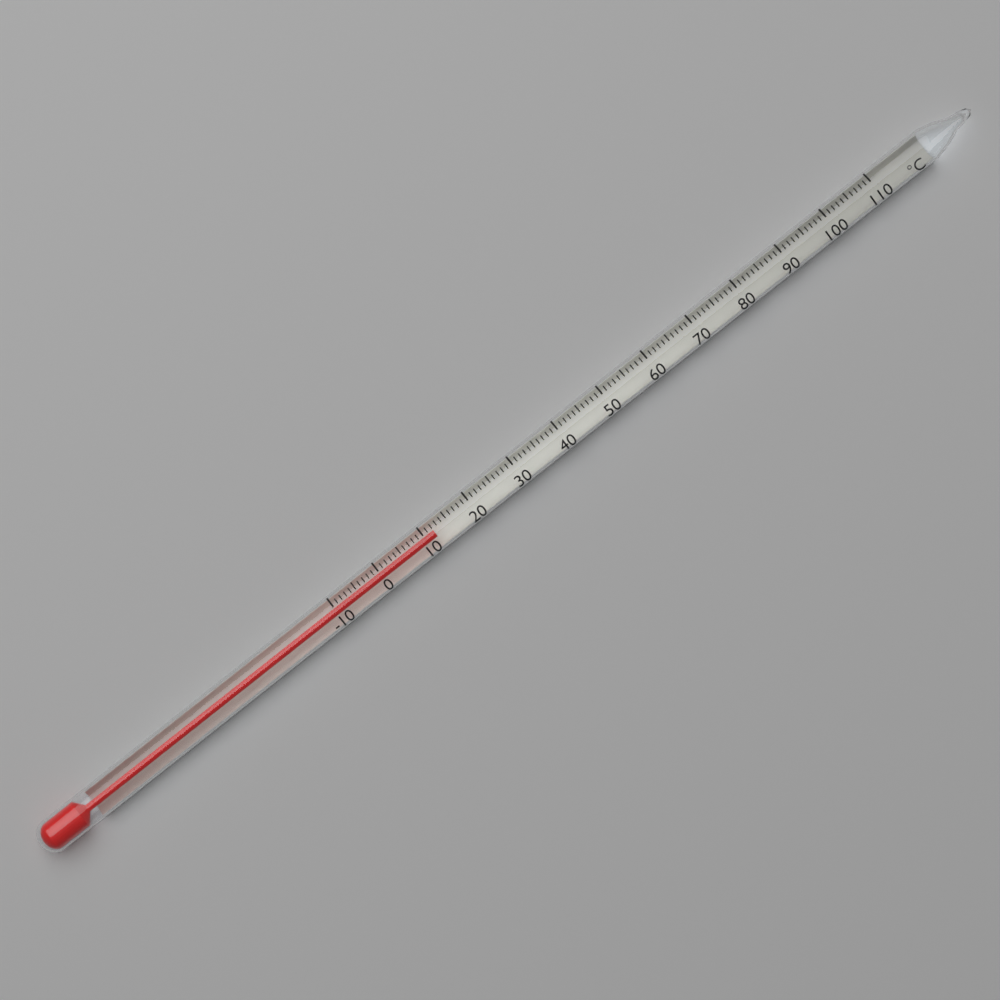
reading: 12 °C
